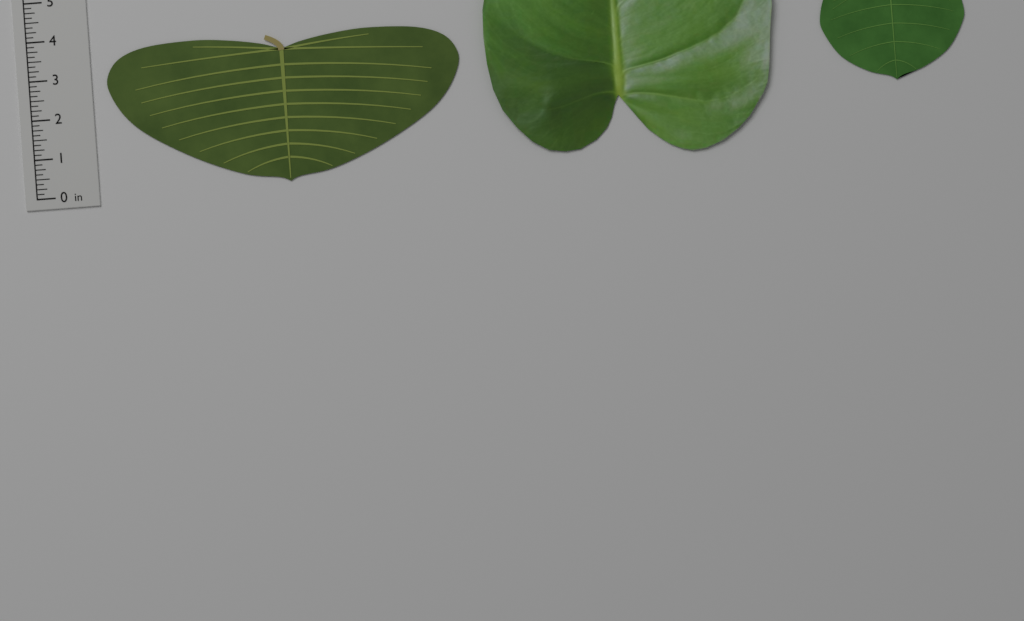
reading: 3.750 in
